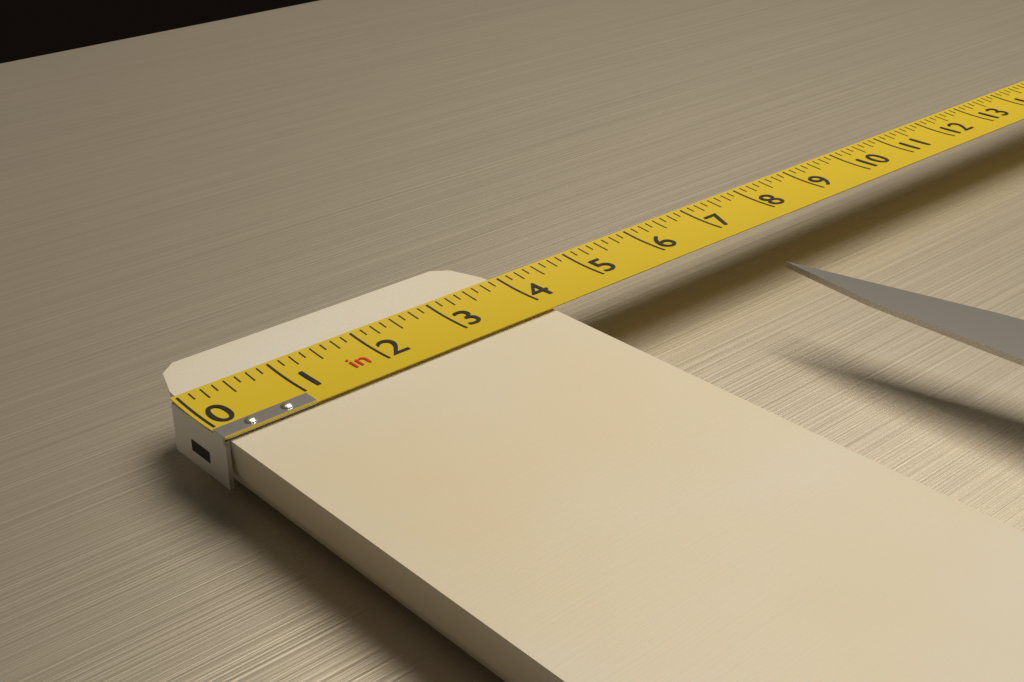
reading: 4.000 in
